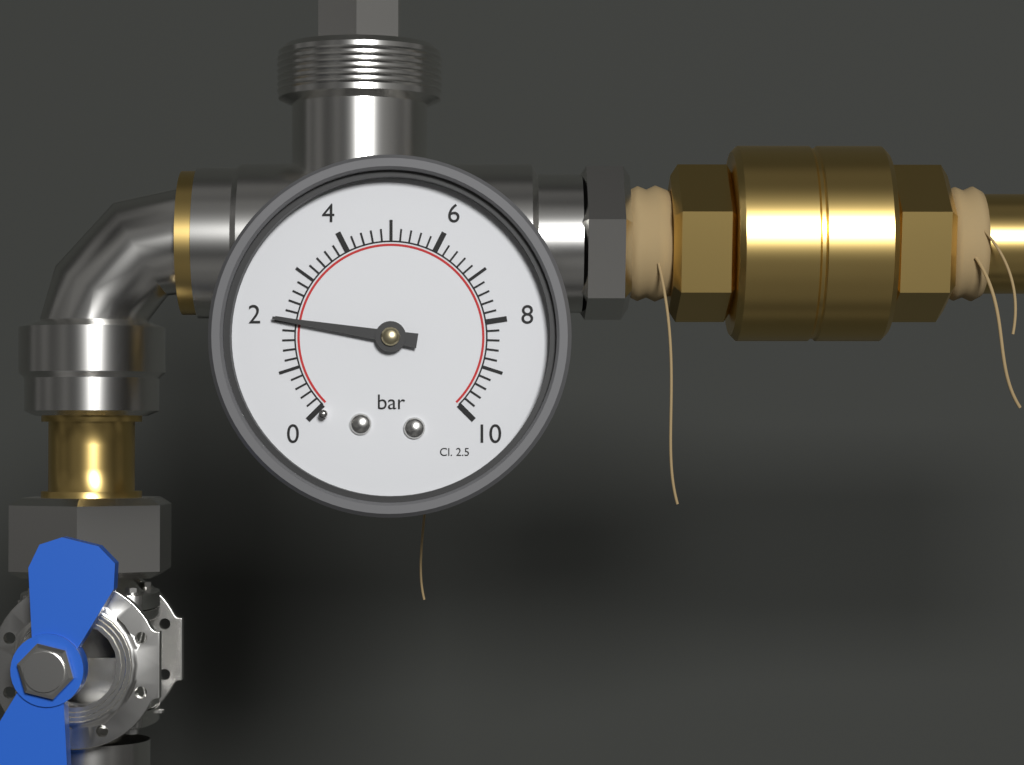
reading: 2.0 bar
